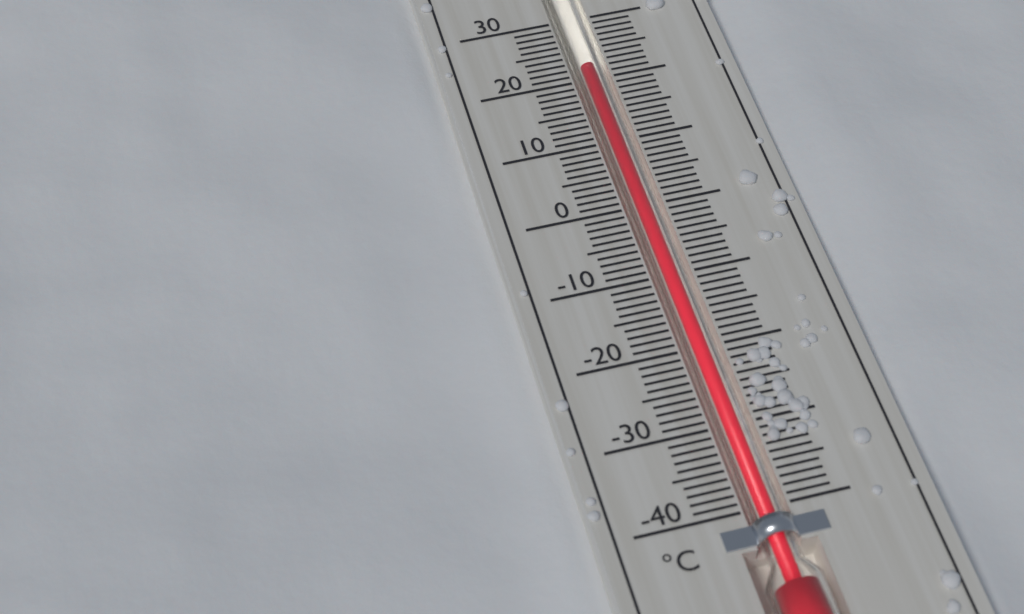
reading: 22 °C
